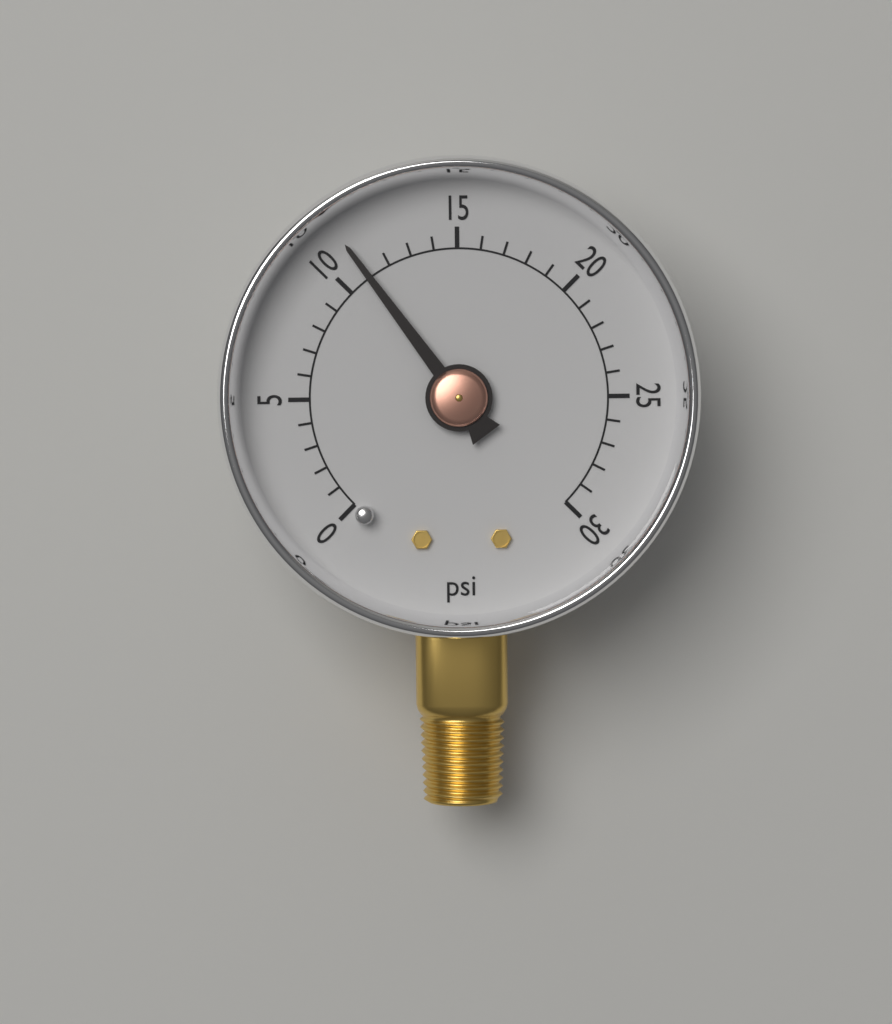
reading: 11 psi
